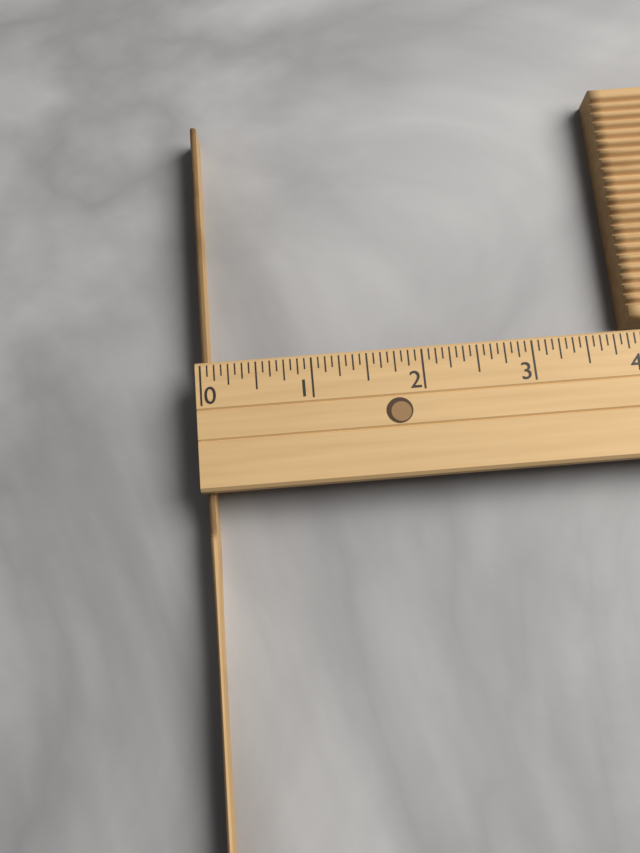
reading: 0.0625 (no unit)
